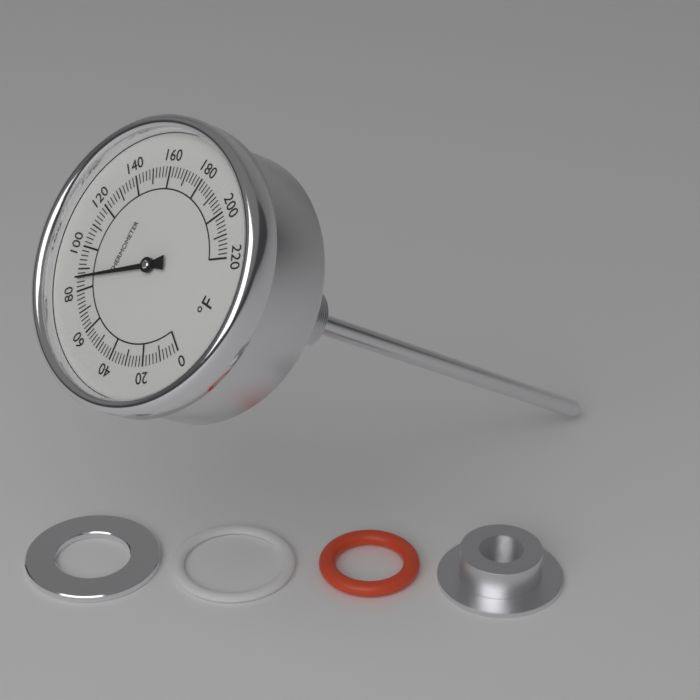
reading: 86 °F
